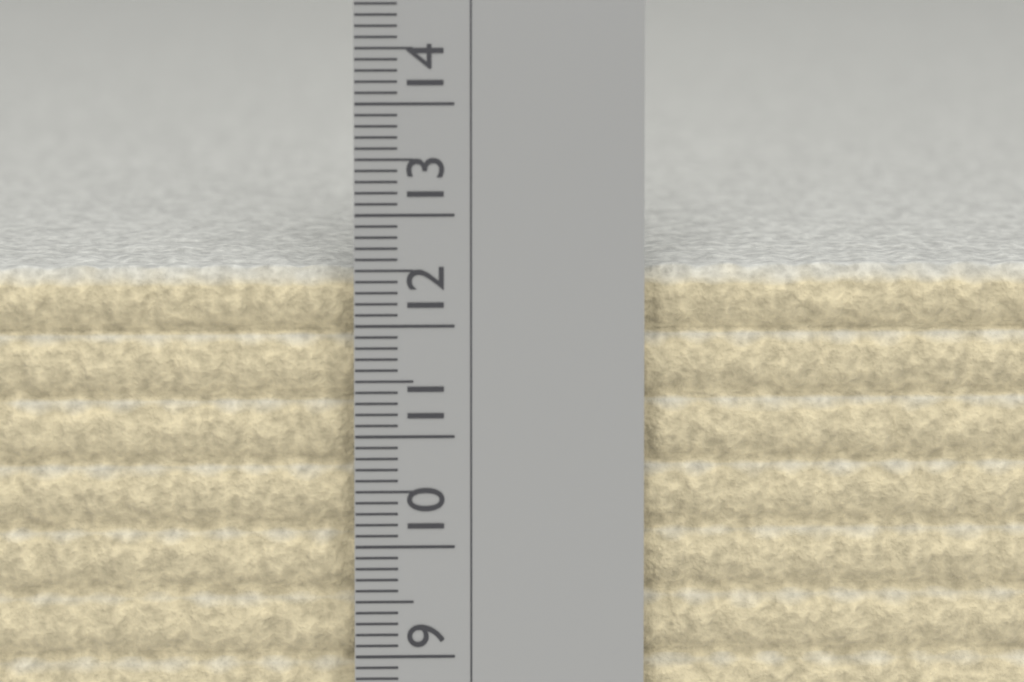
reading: 12.5 cm
